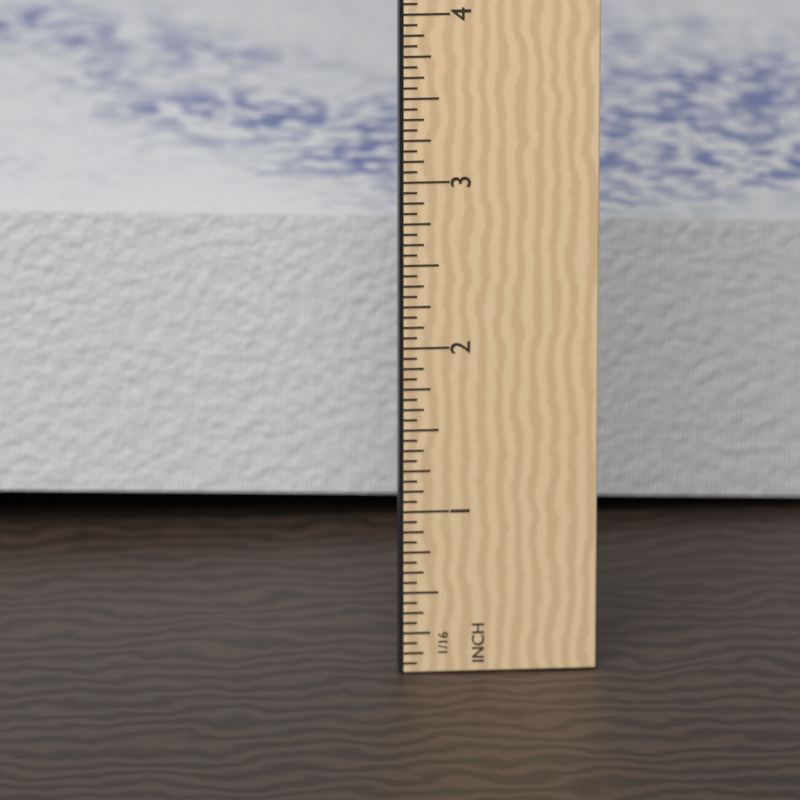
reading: 2.8125 in
